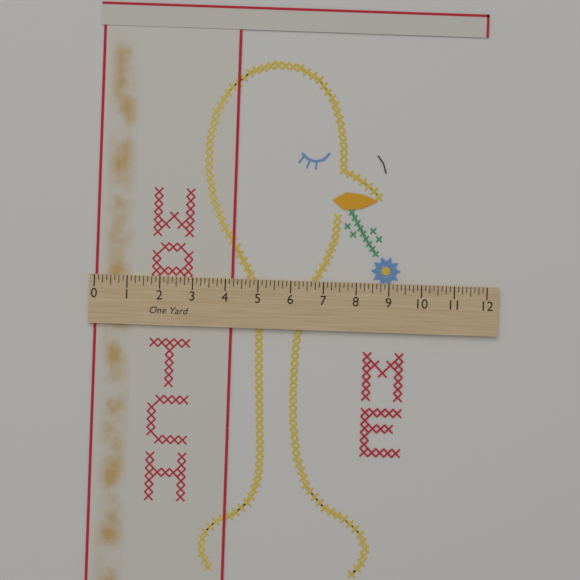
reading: 4.250 in
